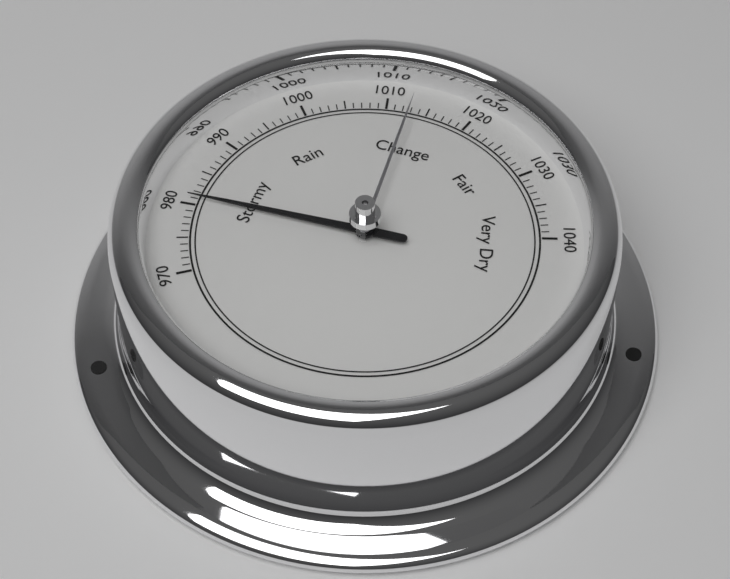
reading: 981 (no unit)
